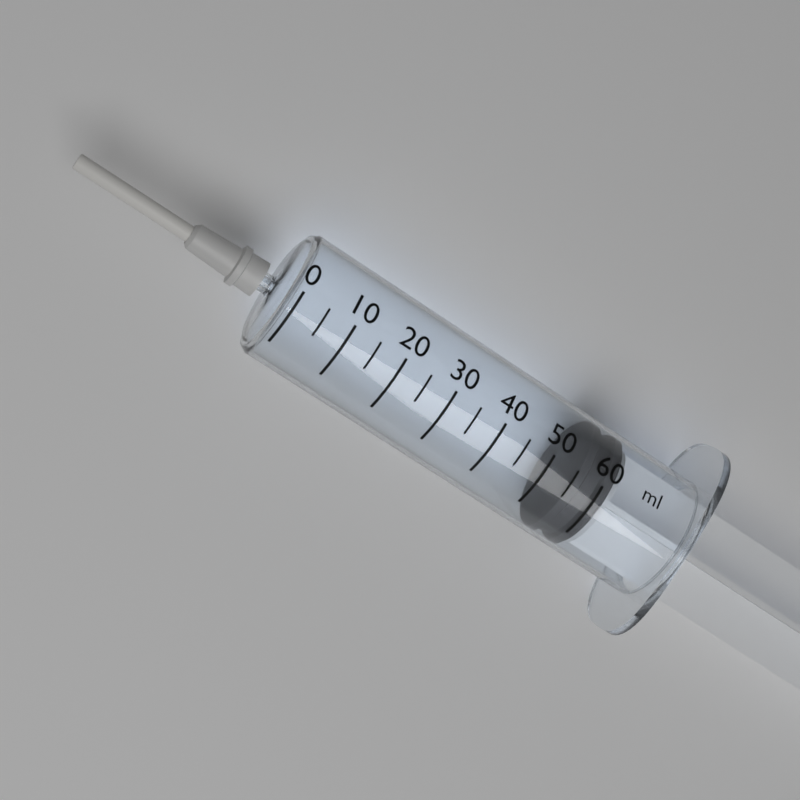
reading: 55 ml
